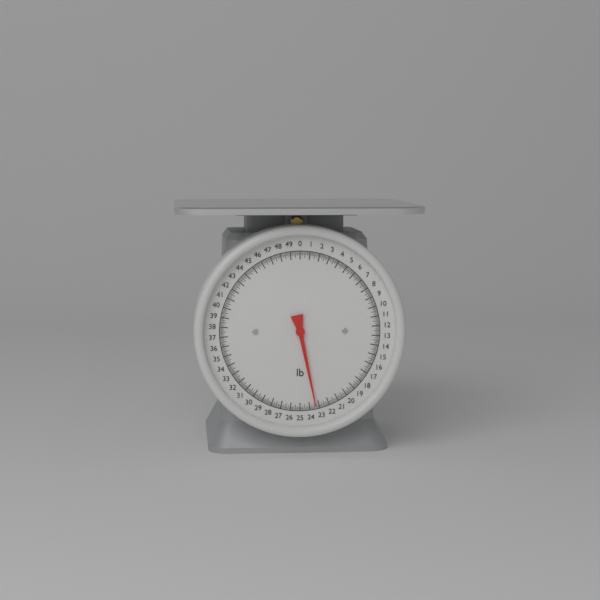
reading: 23.375 lb
